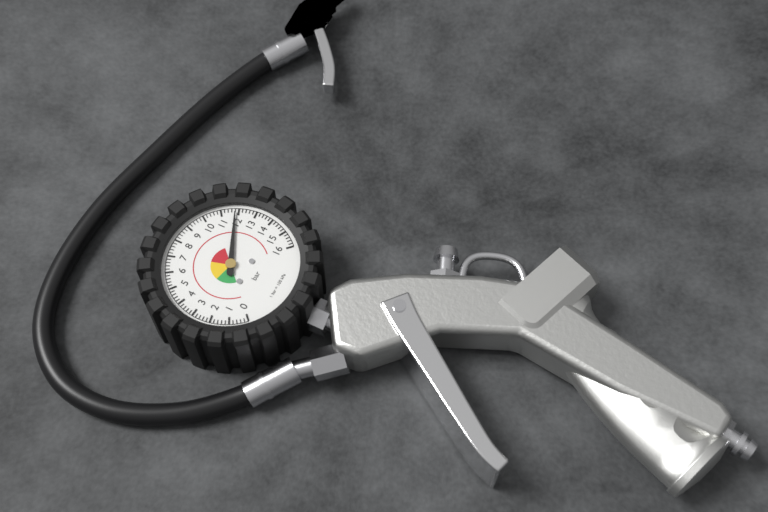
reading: 11.8 bar
